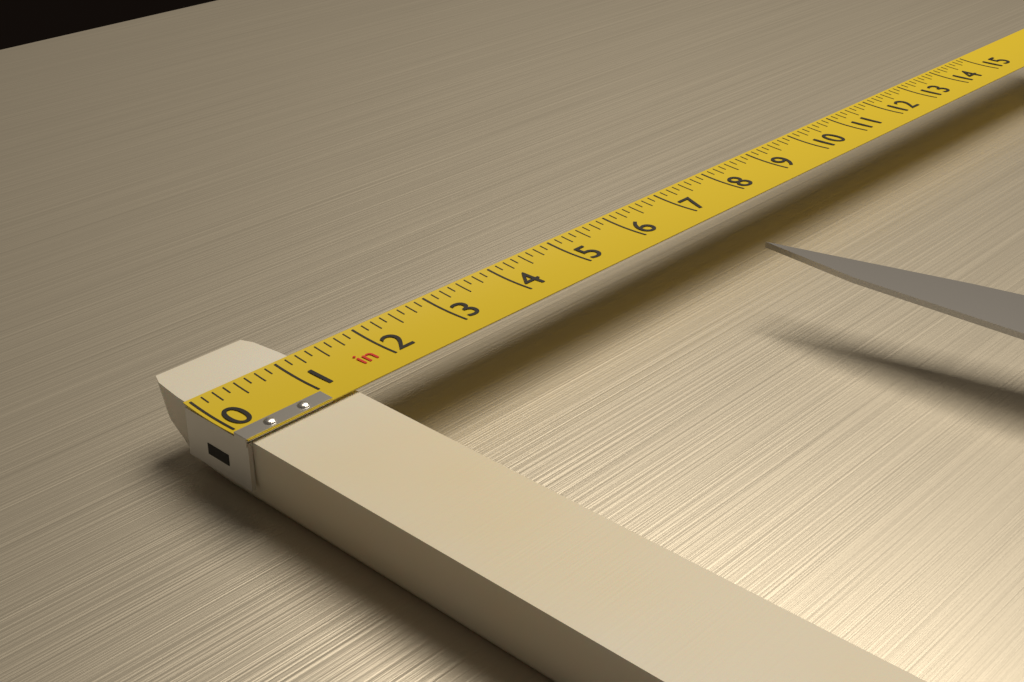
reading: 1.250 in
